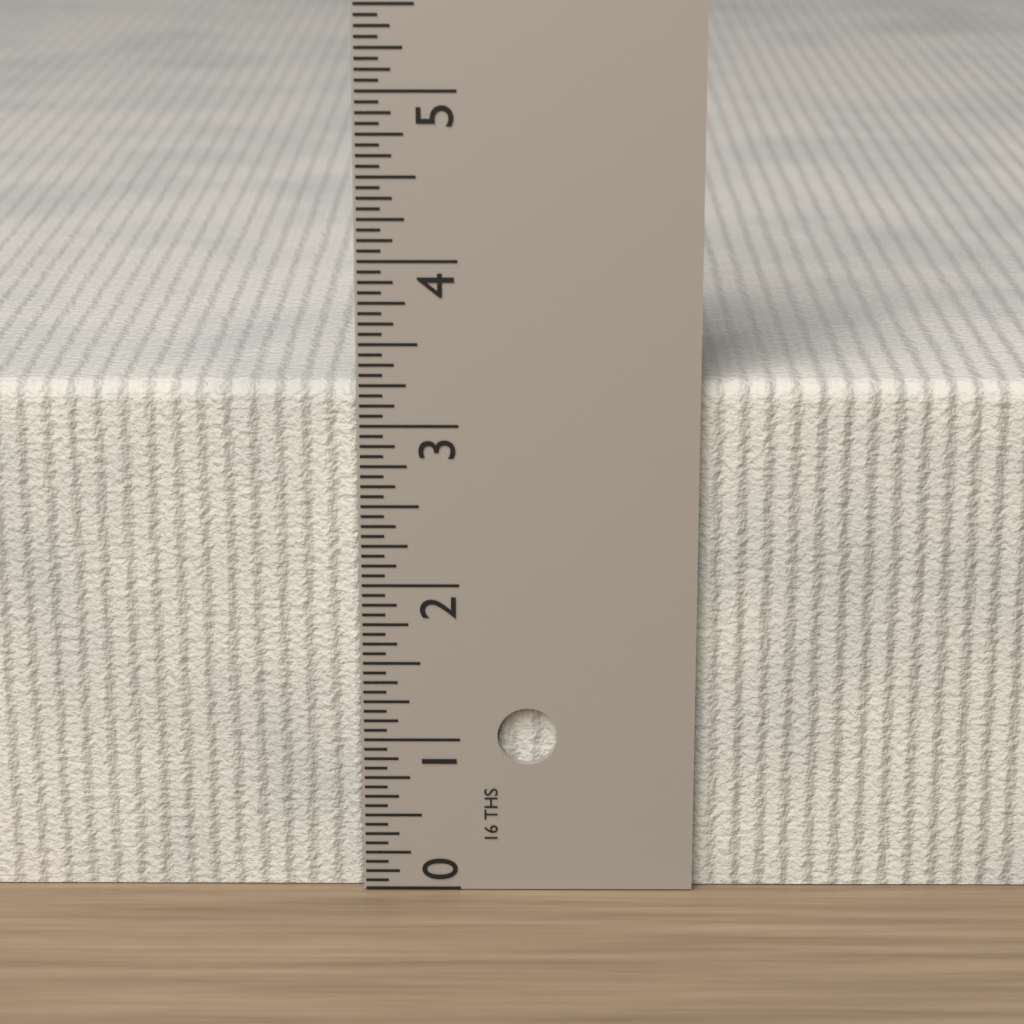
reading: 3.2500 in
